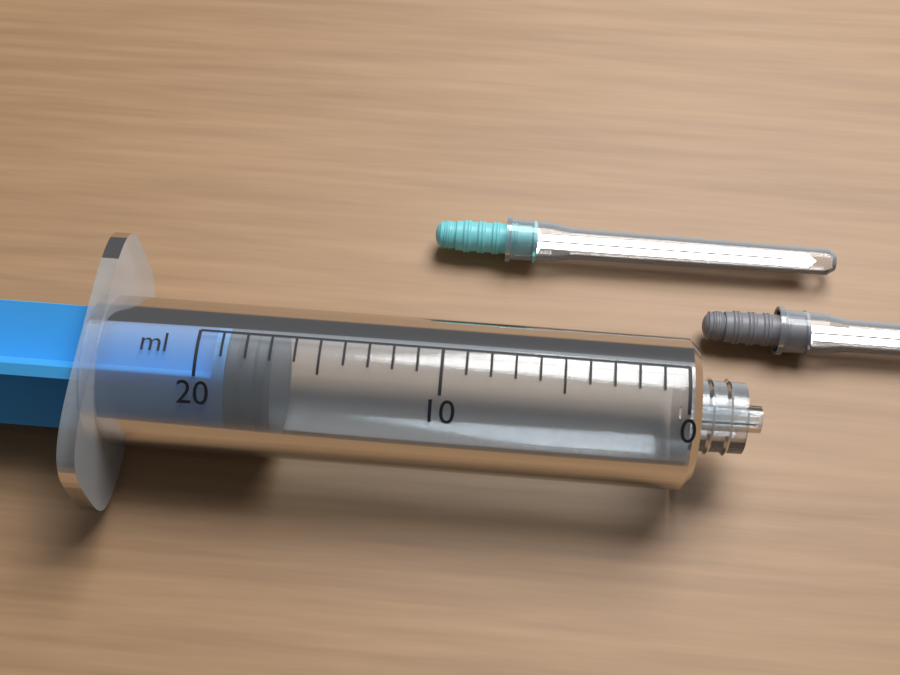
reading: 17 ml
